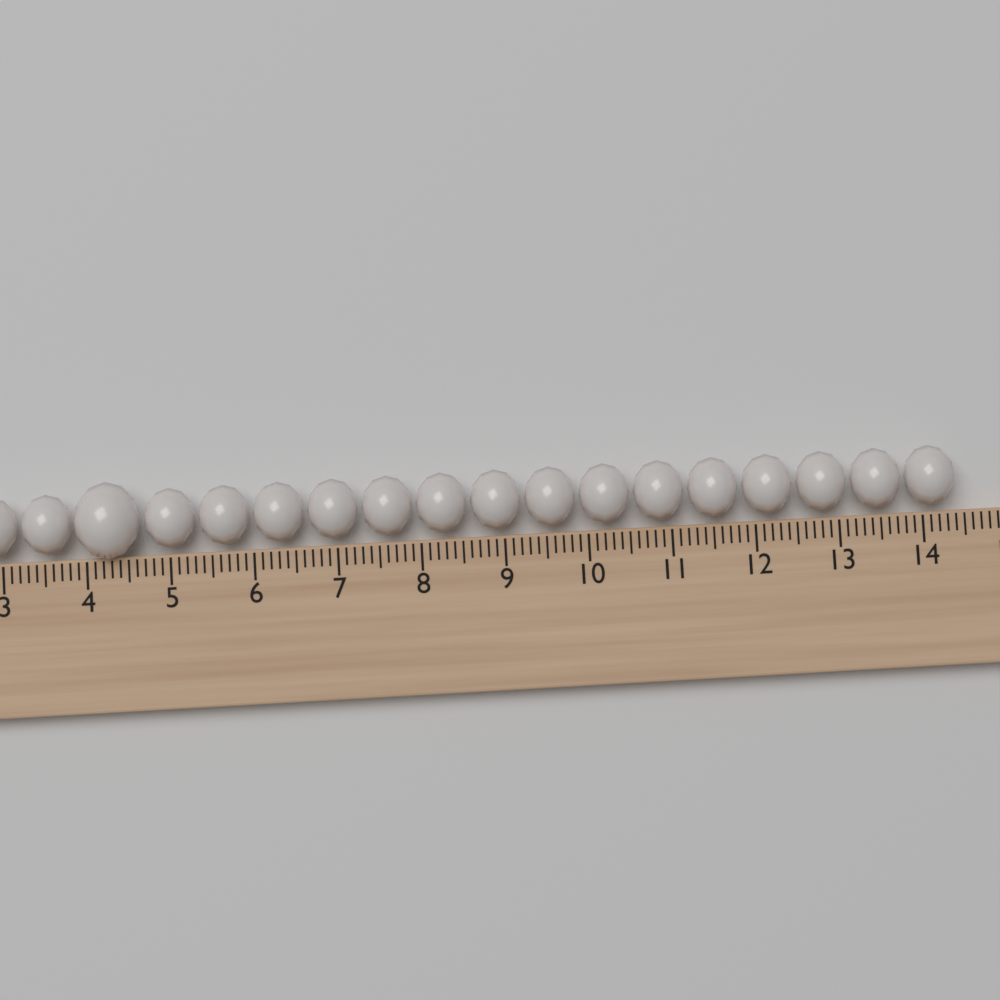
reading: 14.4 (no unit)
